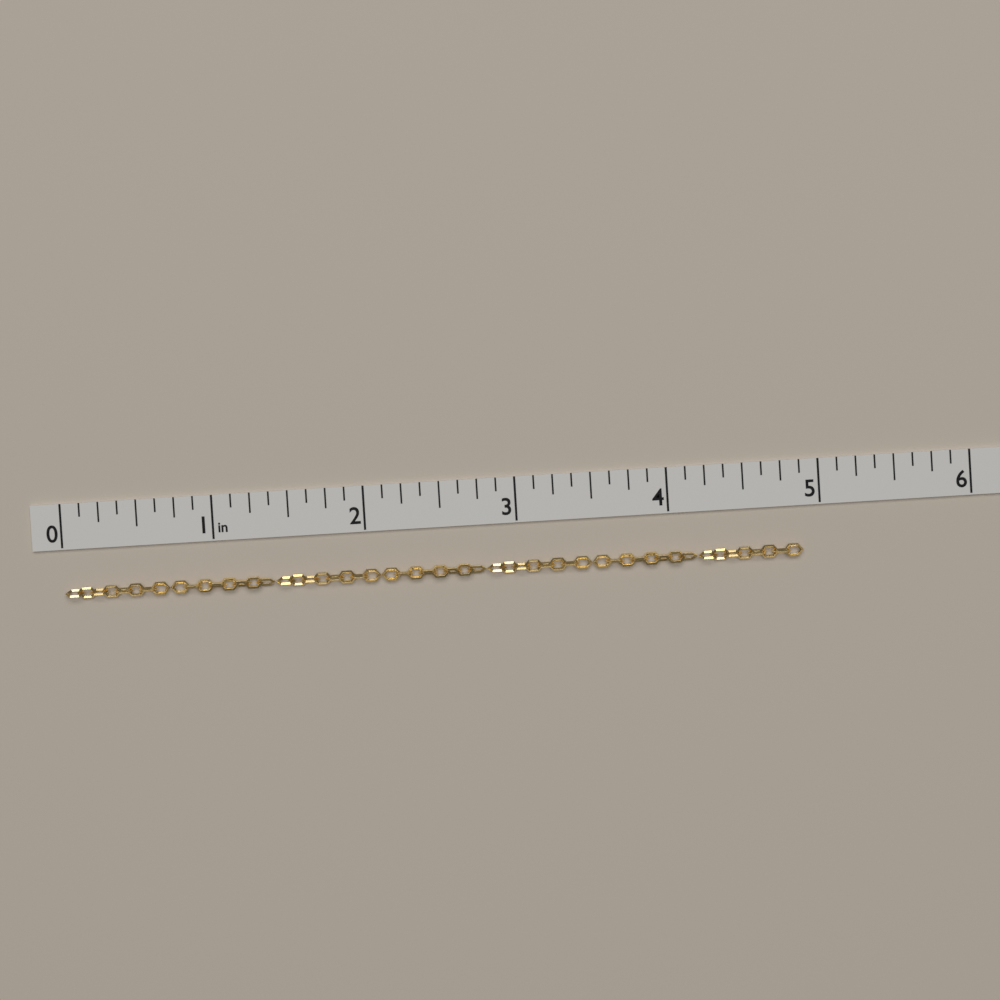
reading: 4.875 in
